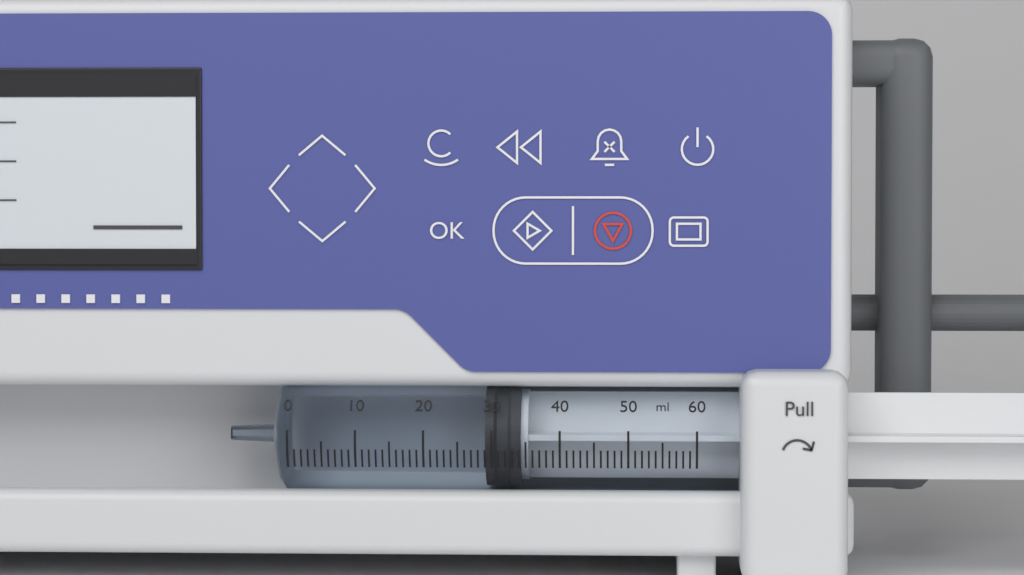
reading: 29 ml
